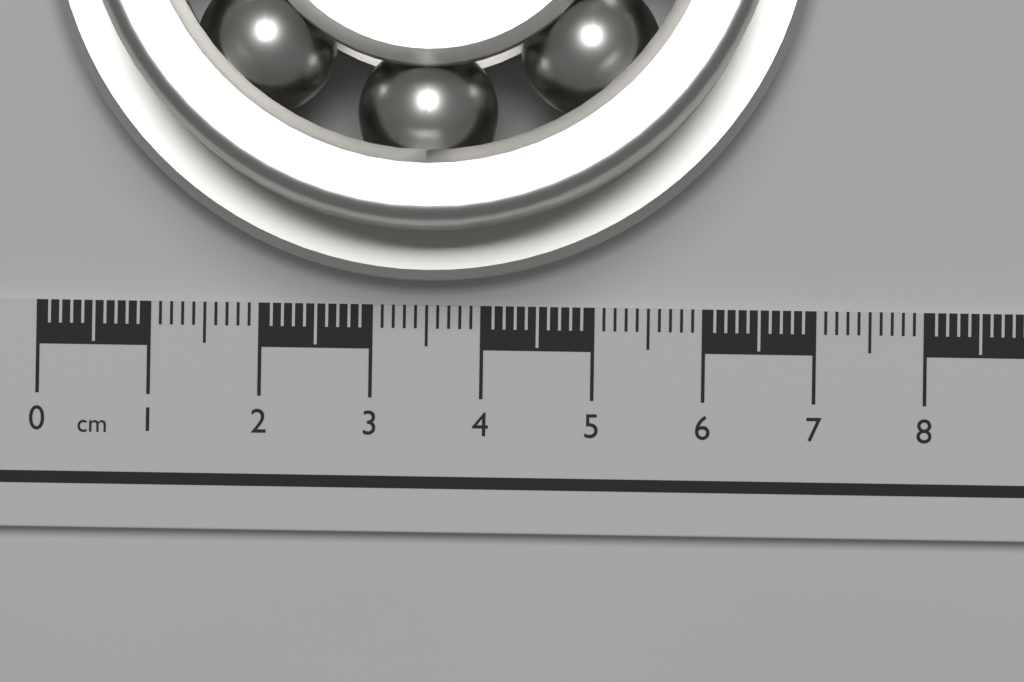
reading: 7.0 cm
